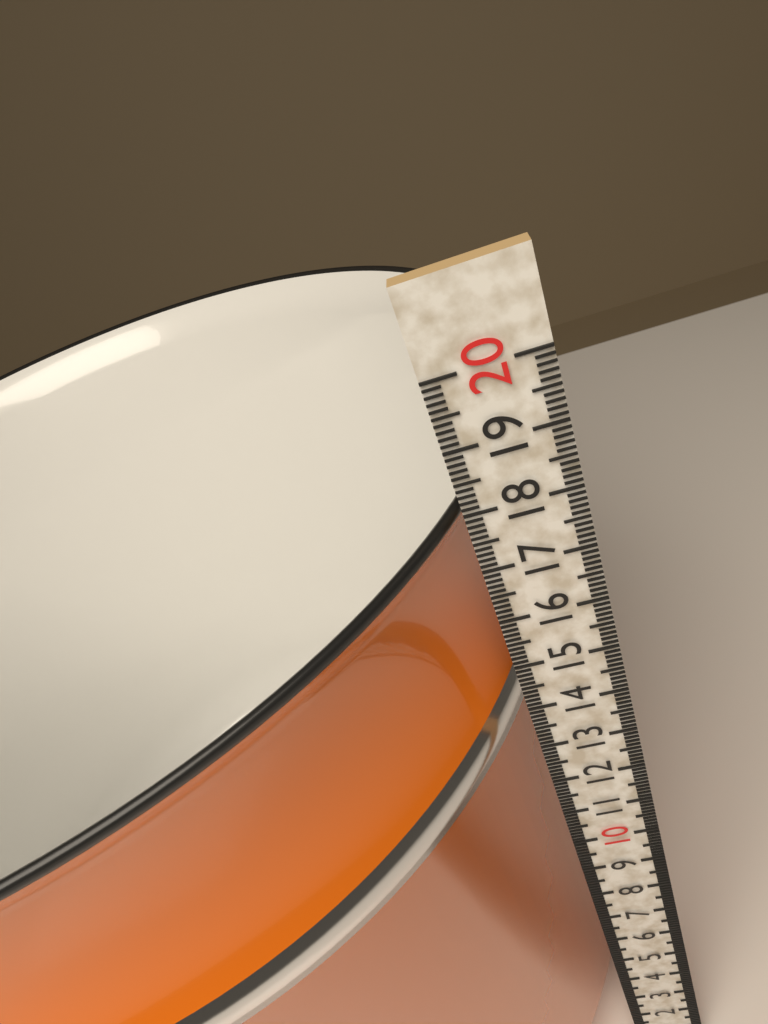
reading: 18.0 cm
